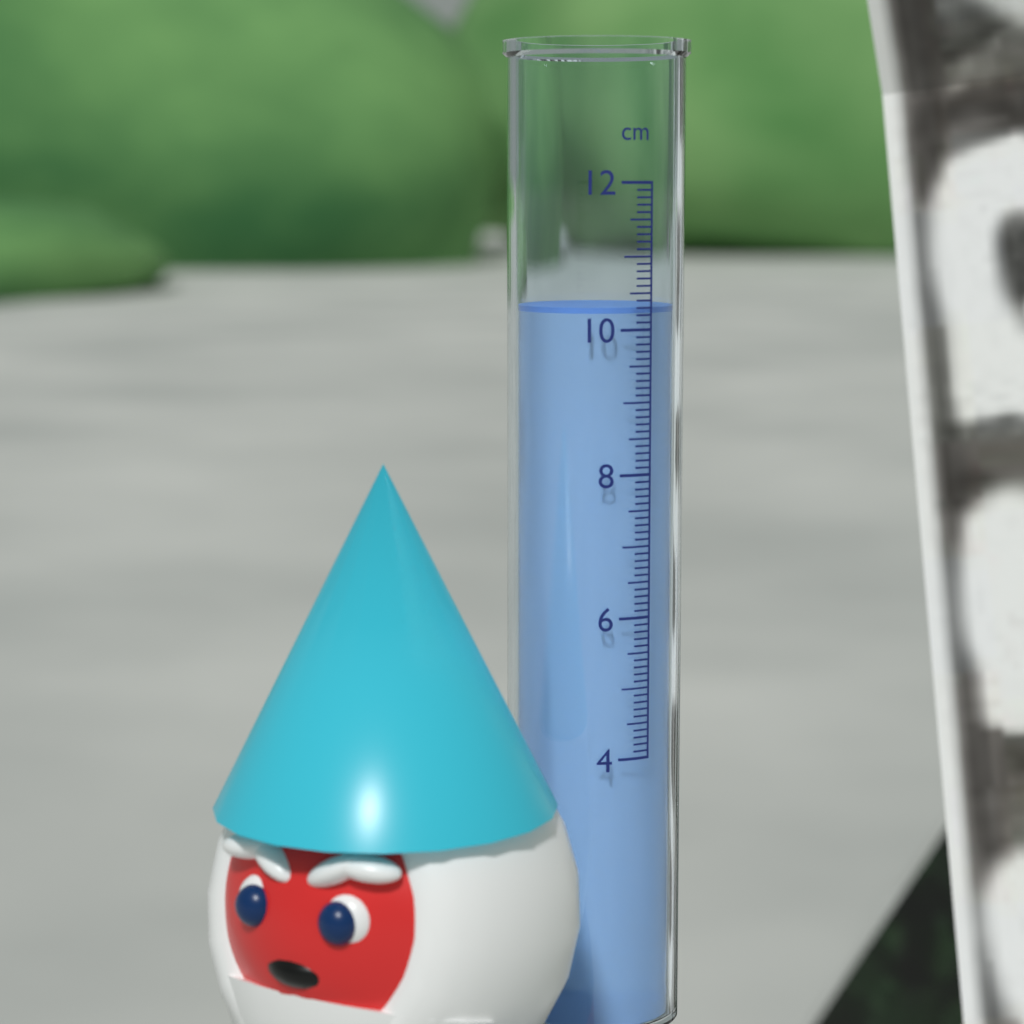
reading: 10.3 cm
